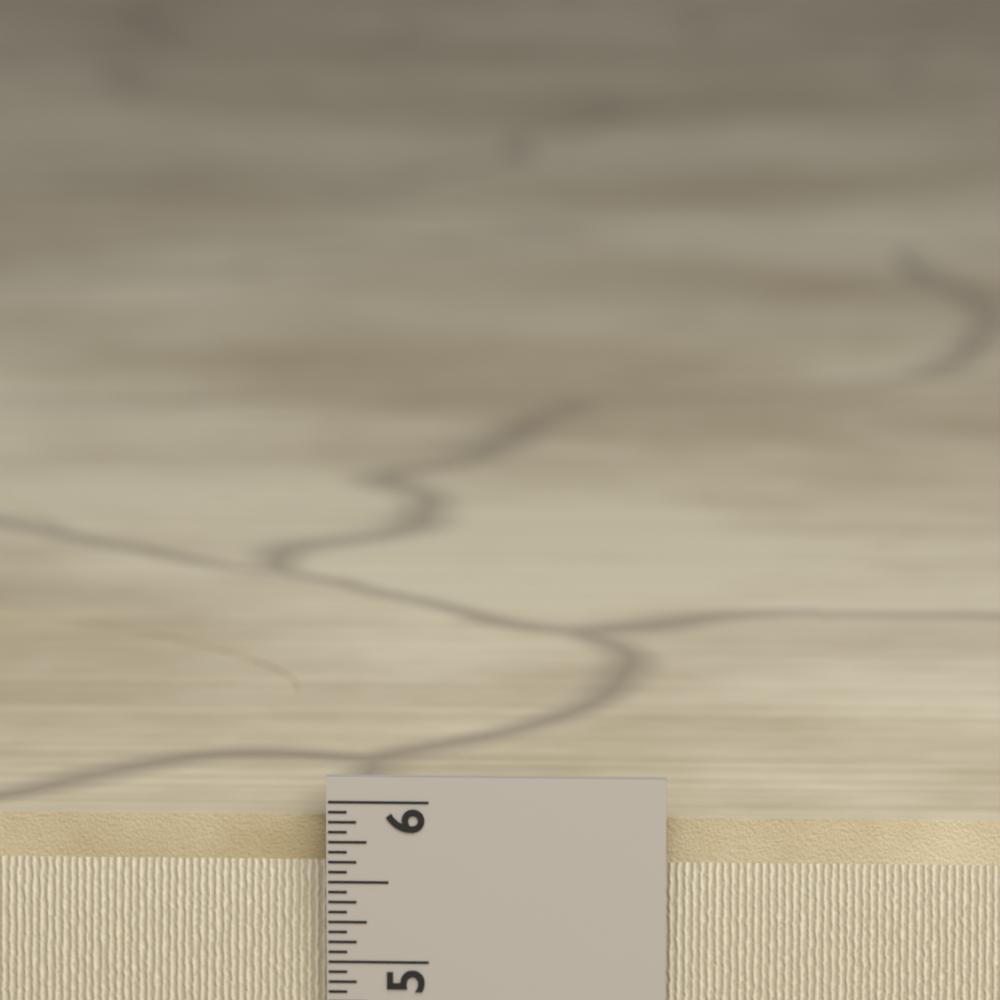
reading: 5.8750 in
